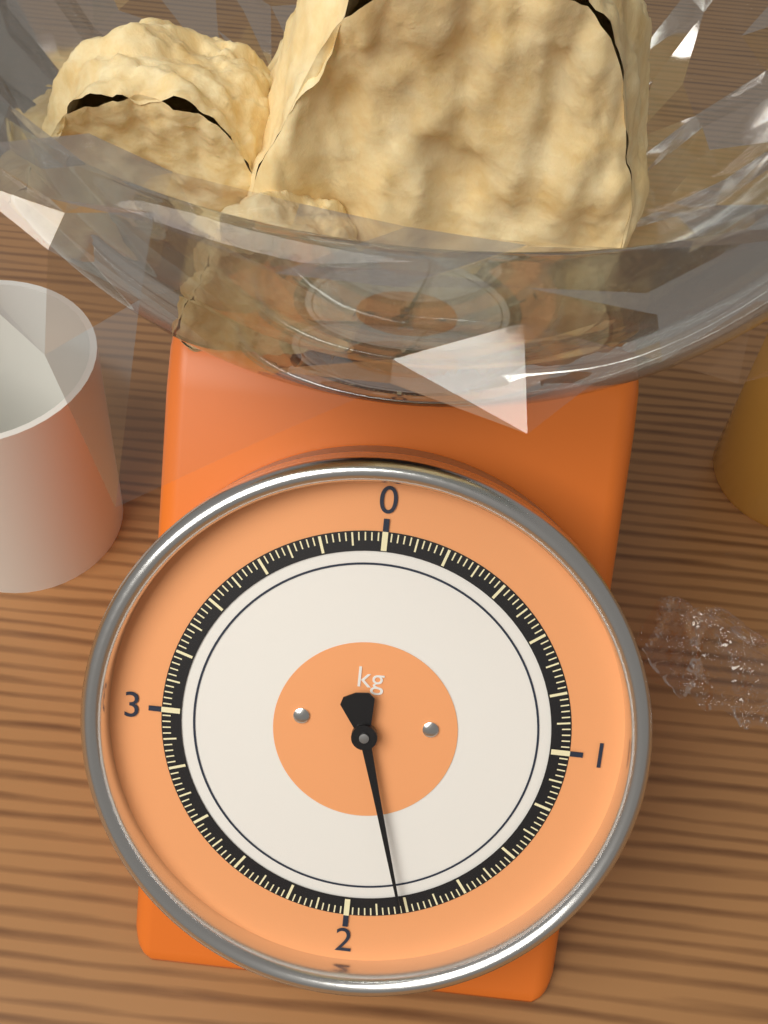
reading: 1.82 kg
